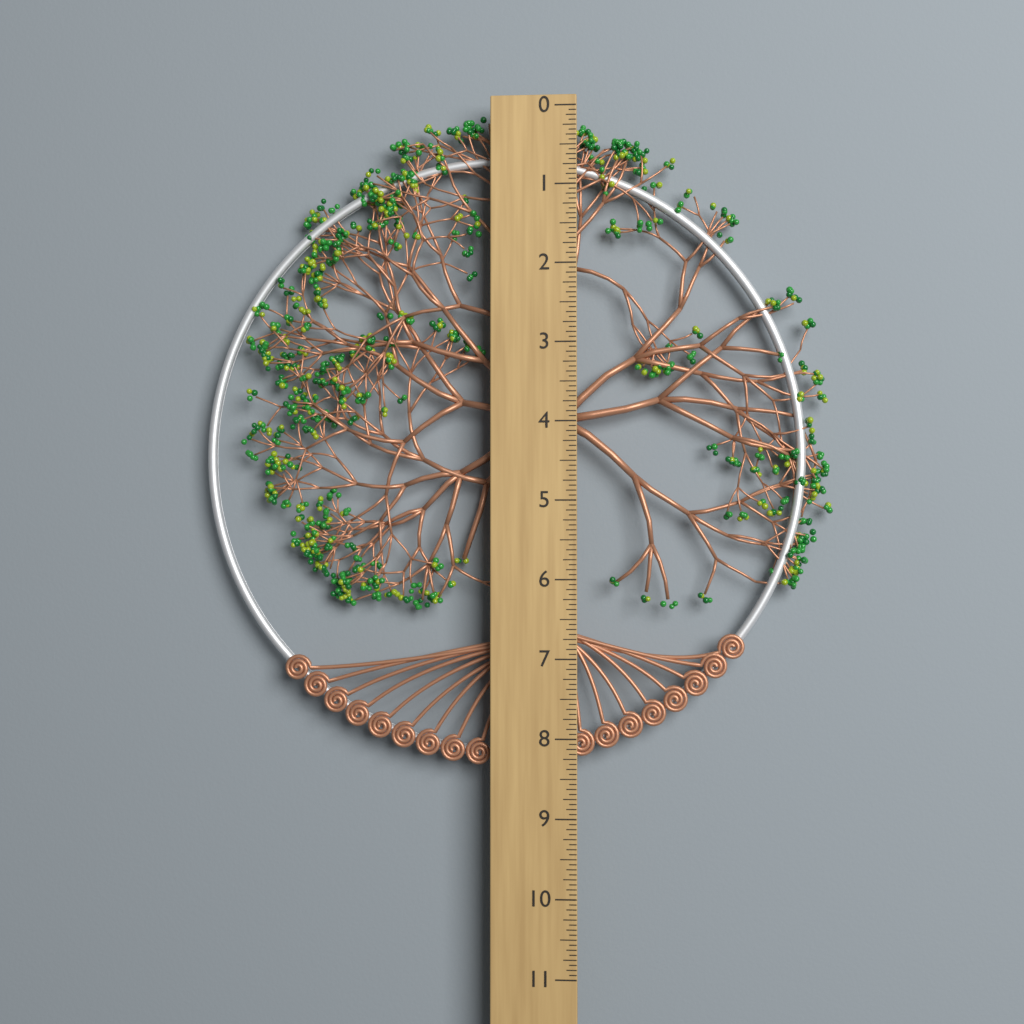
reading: 8.3750 (no unit)
